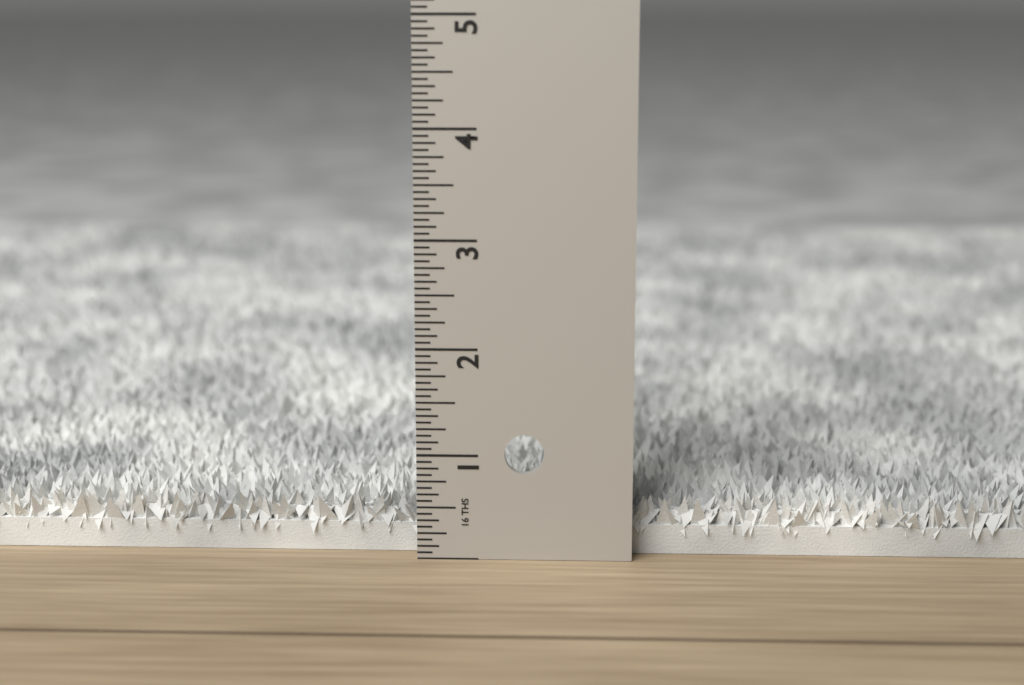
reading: 0.5625 in
